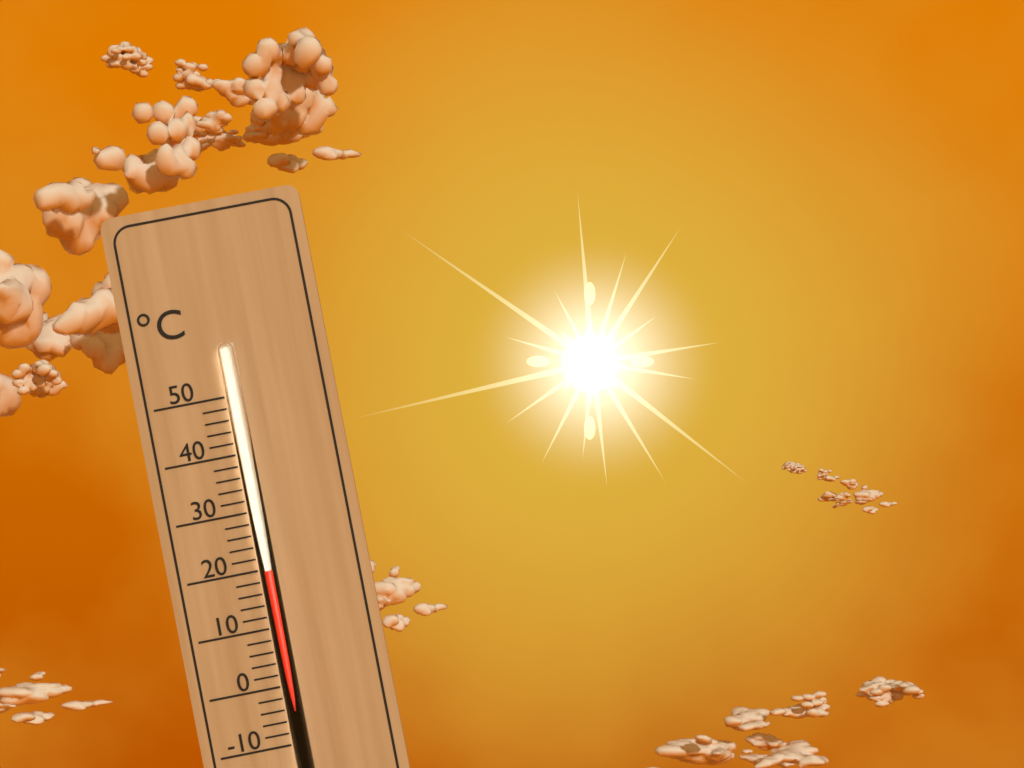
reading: 20 °C
